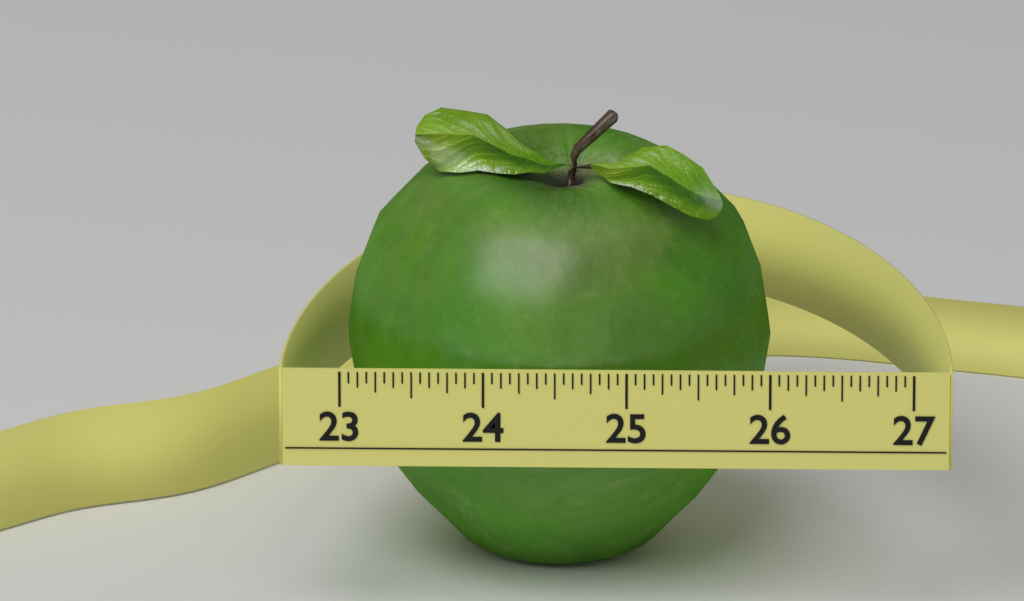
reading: 26.0000 (no unit)
